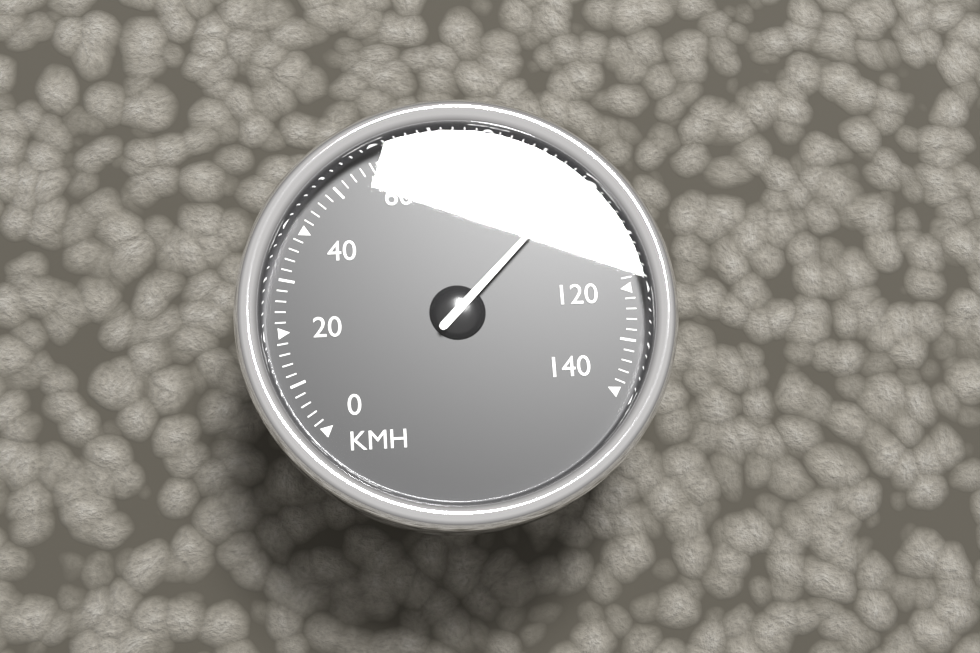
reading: 98 km/h
